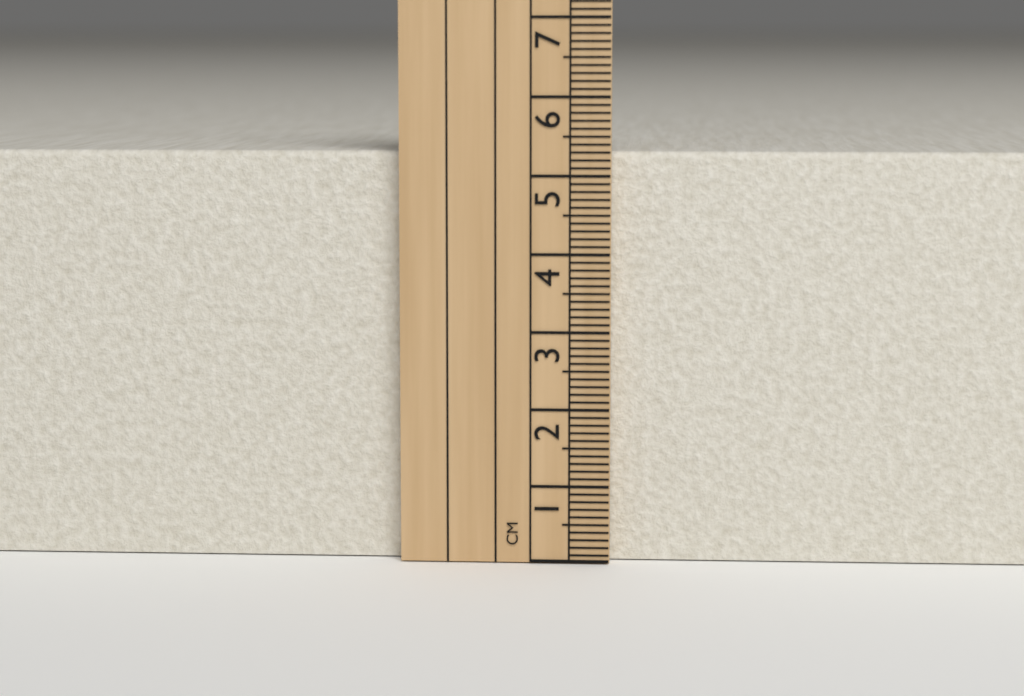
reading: 5.3 cm
